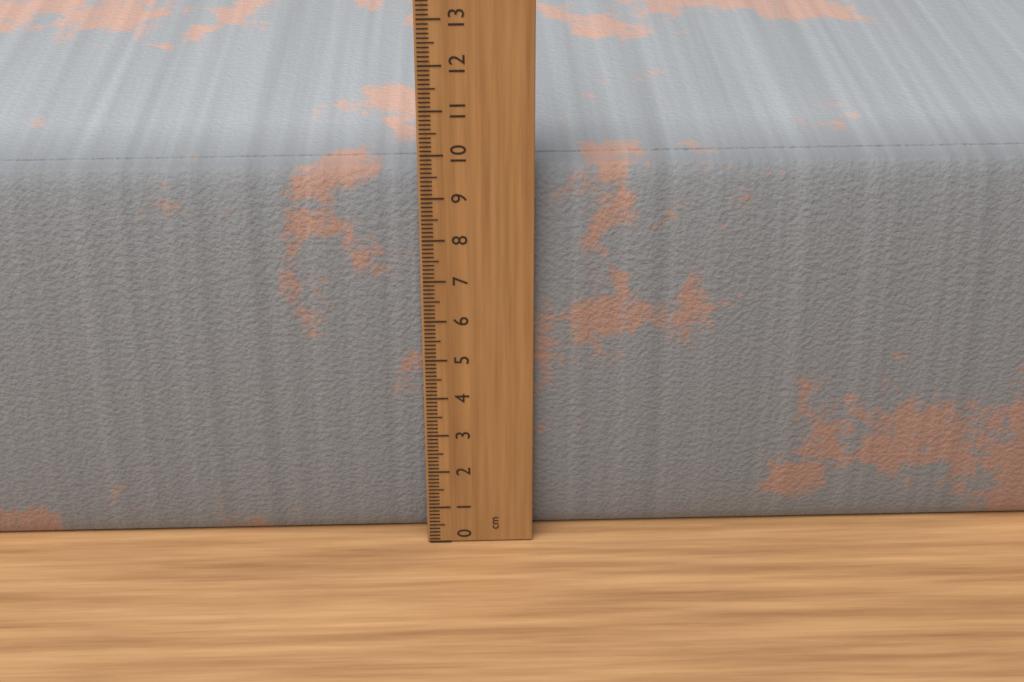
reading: 9.5 cm
